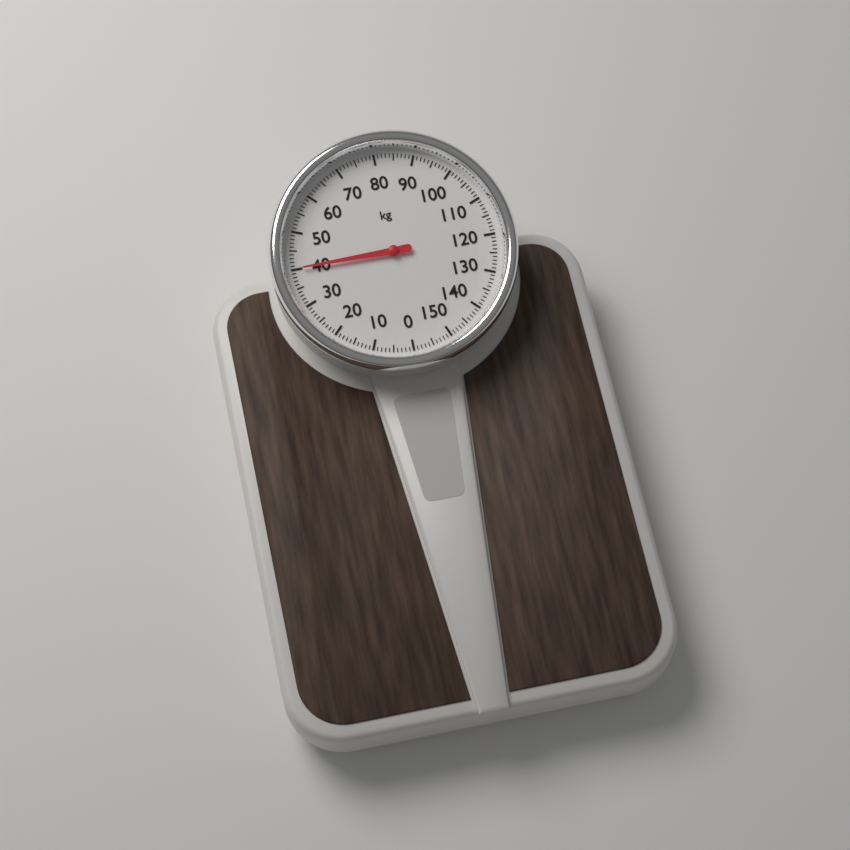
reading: 40 kg
